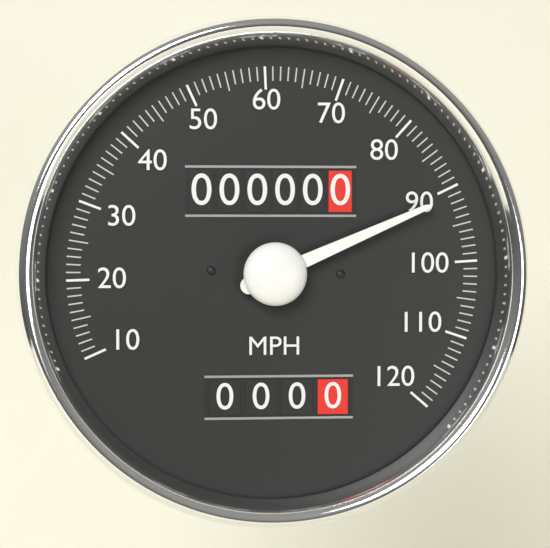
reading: 91 MPH
